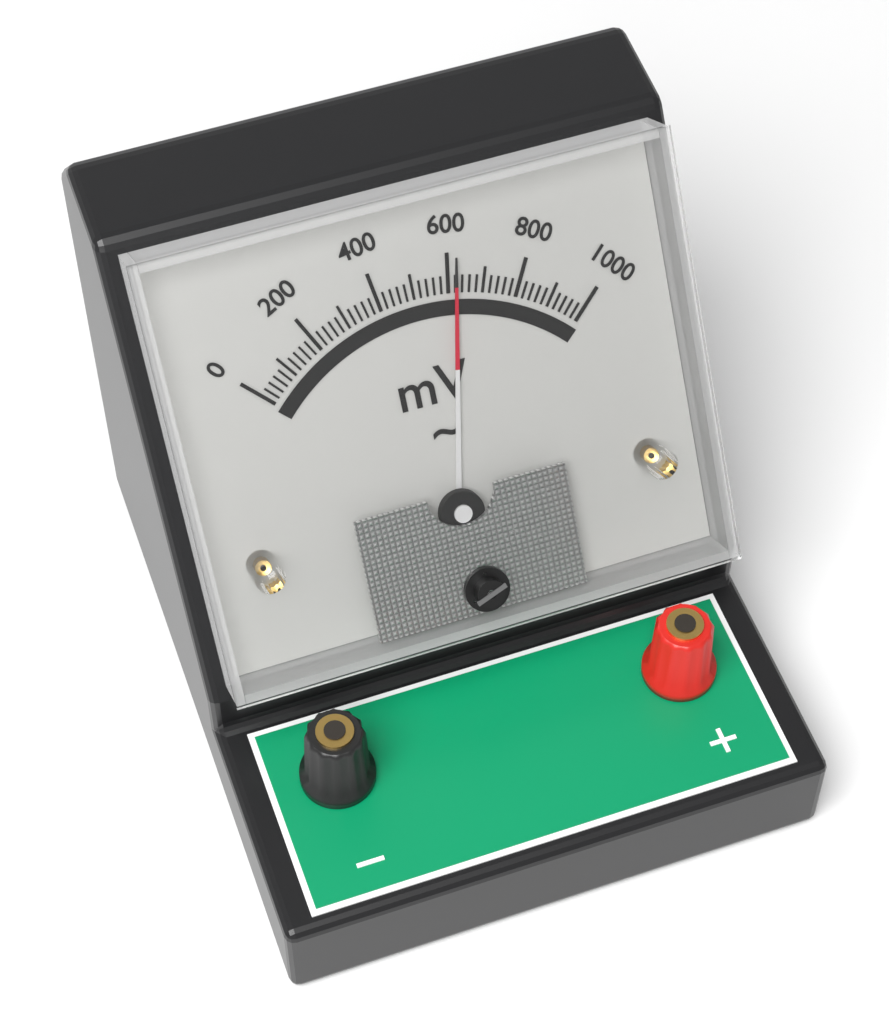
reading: 620 mV
